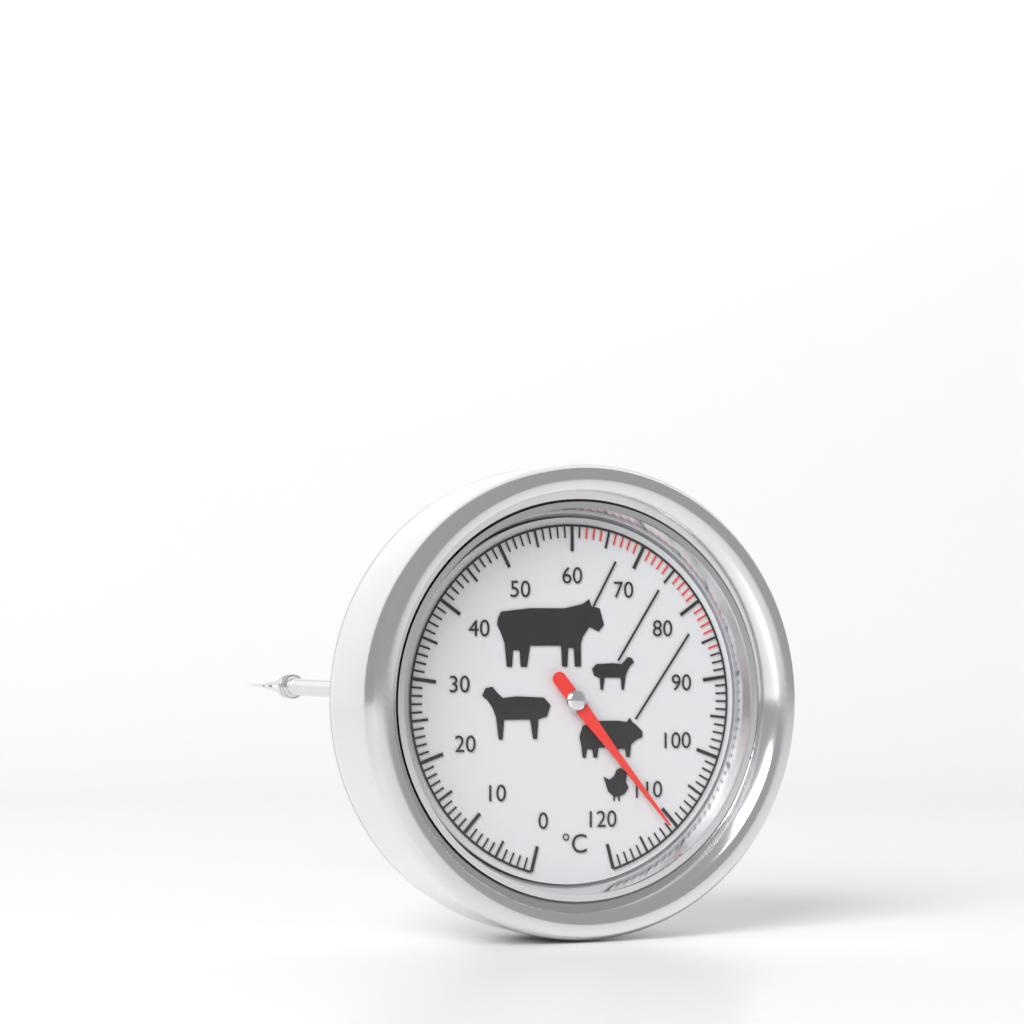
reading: 111 °C
